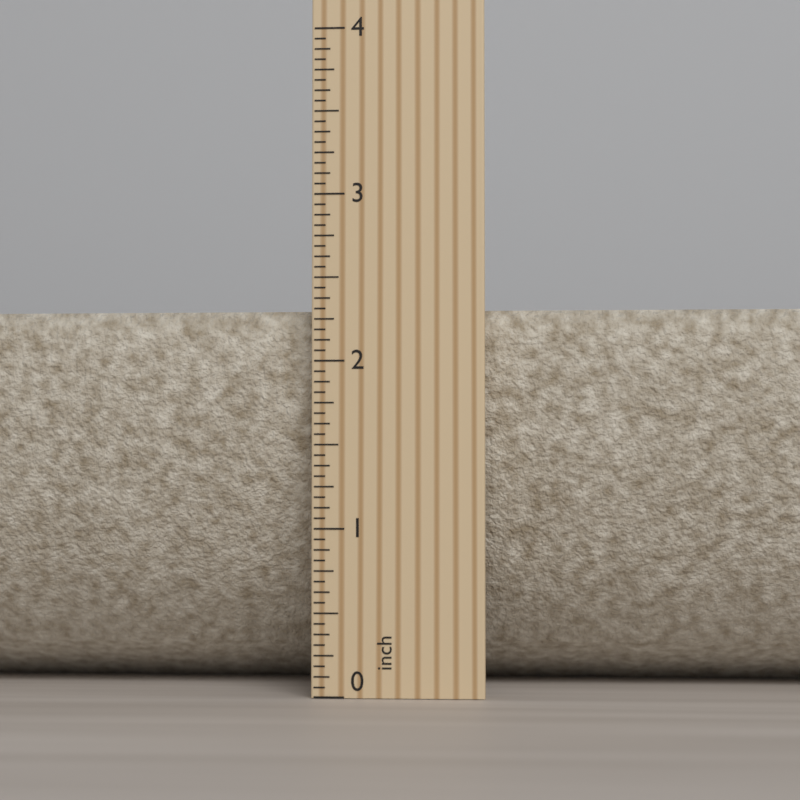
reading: 2.3125 inch
